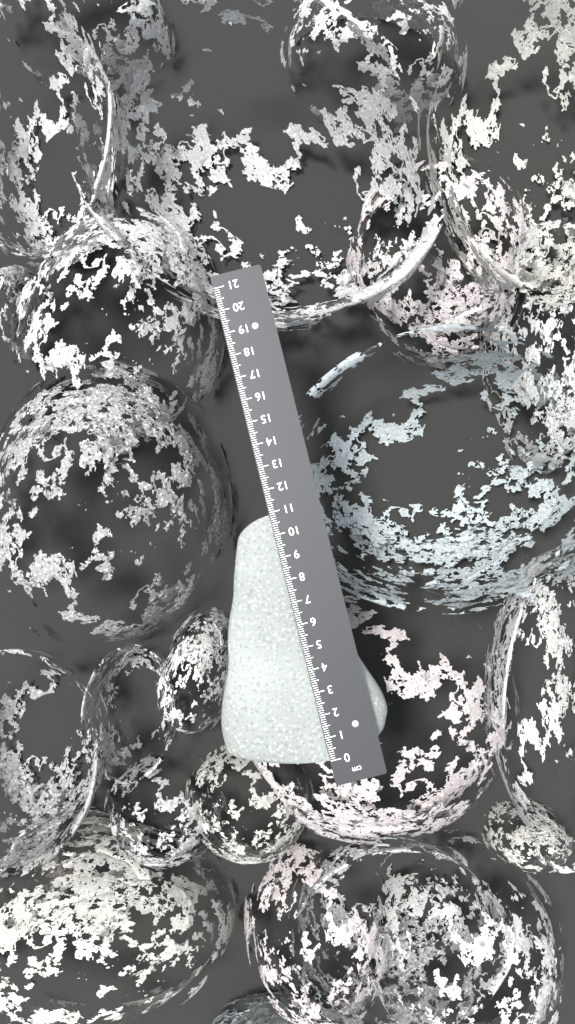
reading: 10.9 cm
